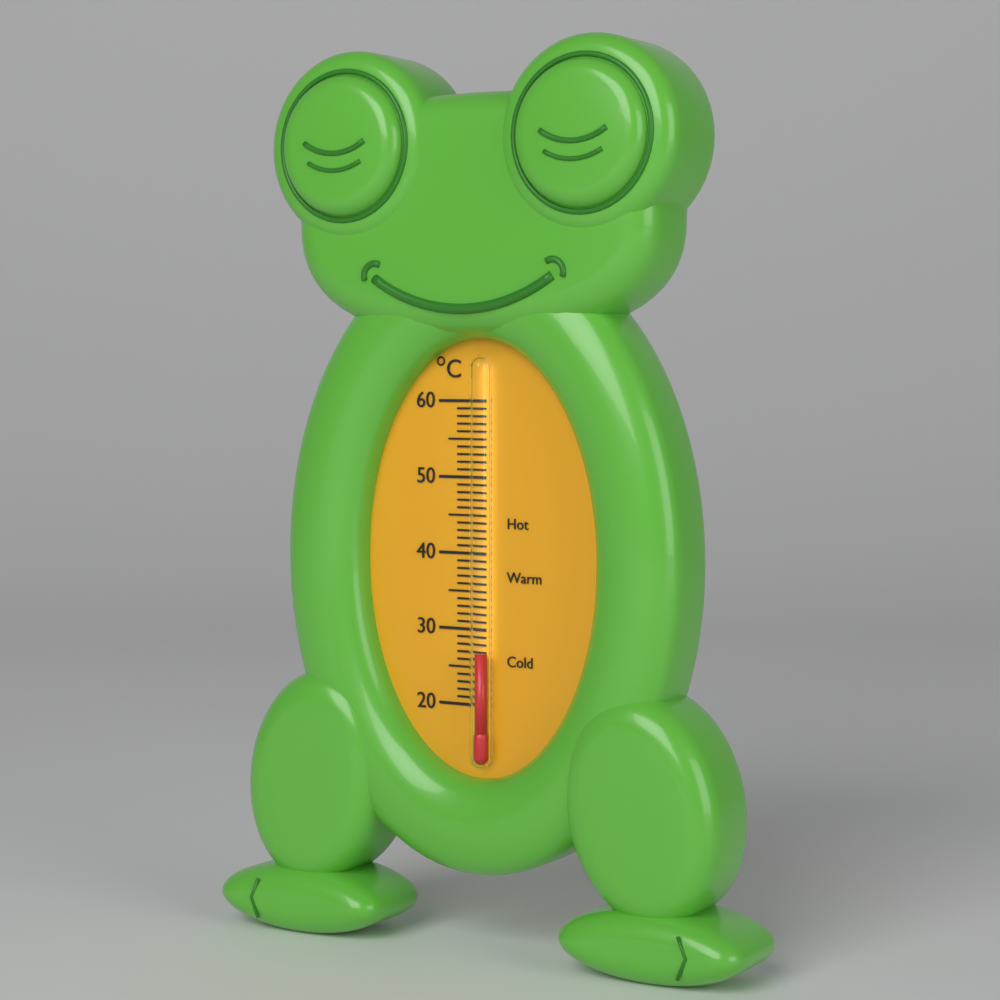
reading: 27 °C
